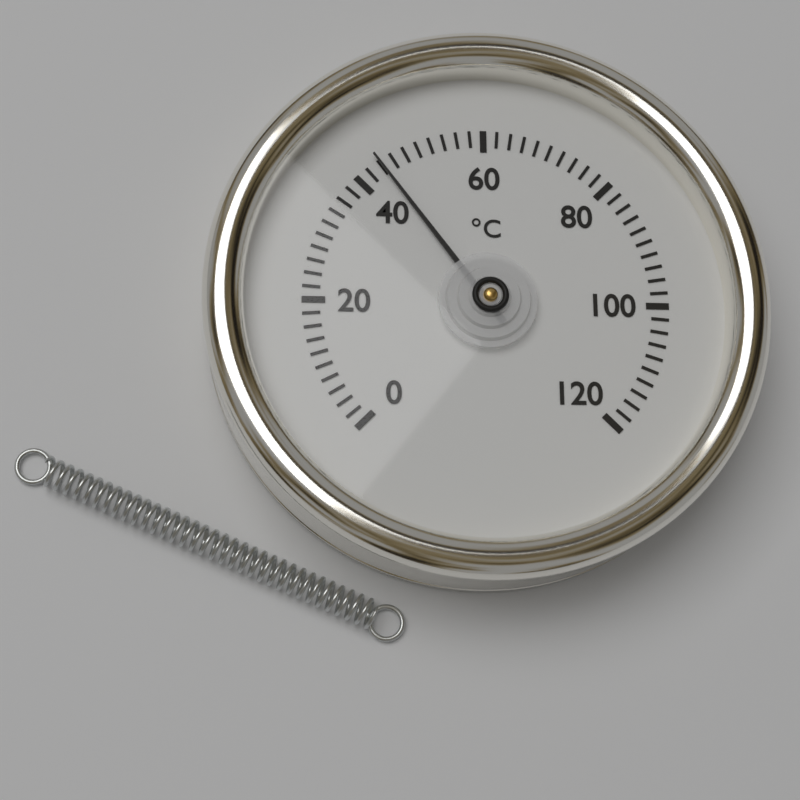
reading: 44 °C
